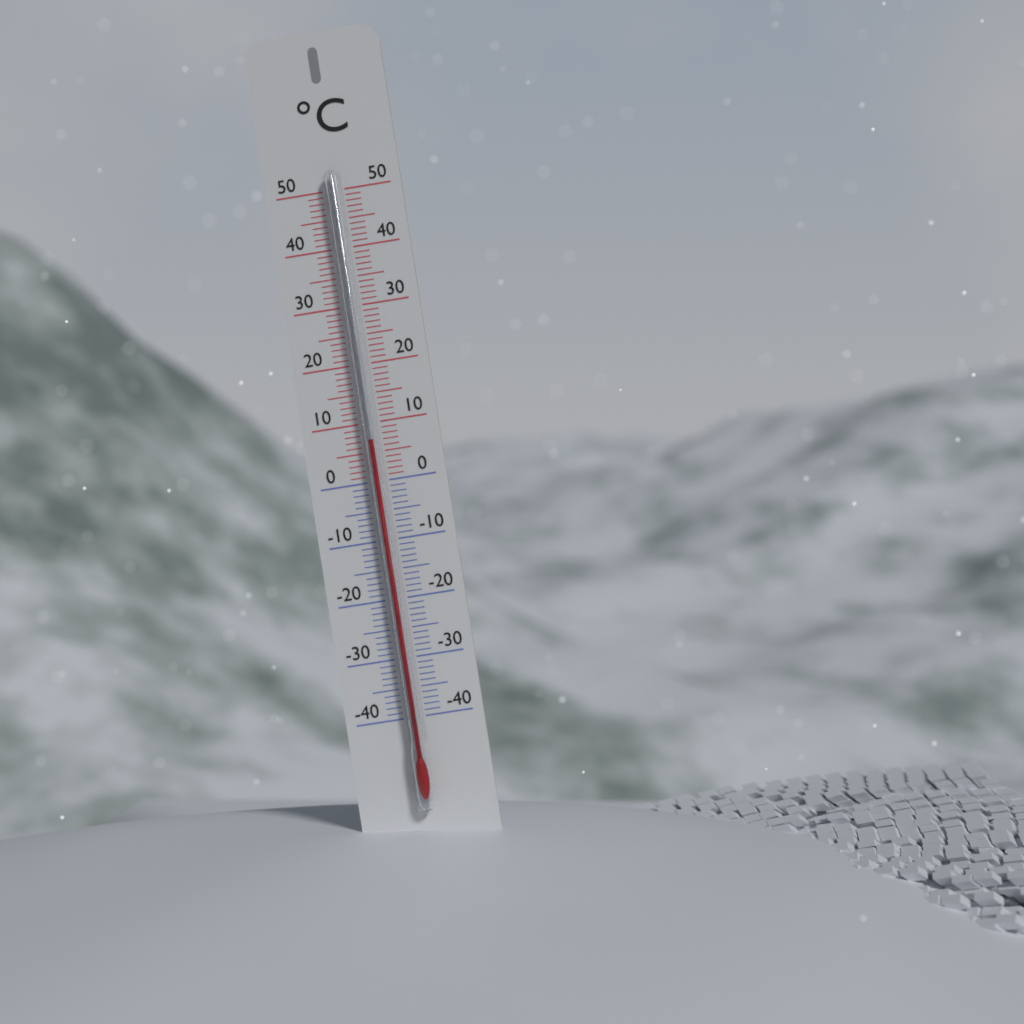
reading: 7 °C
